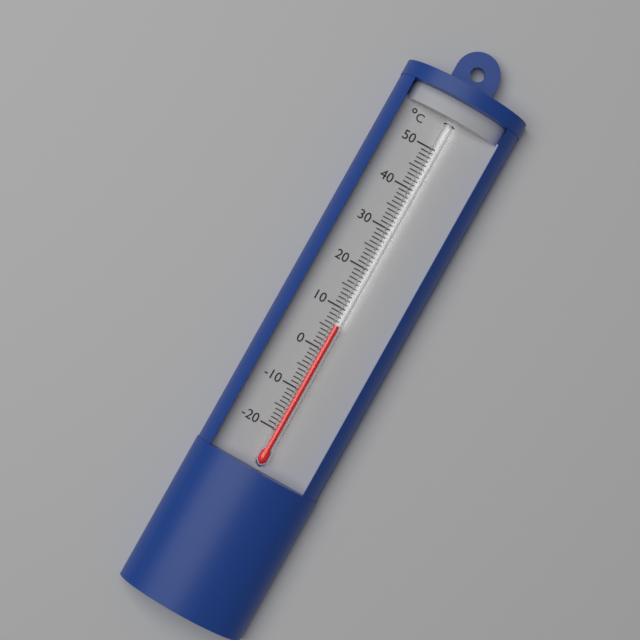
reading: 6 °C
